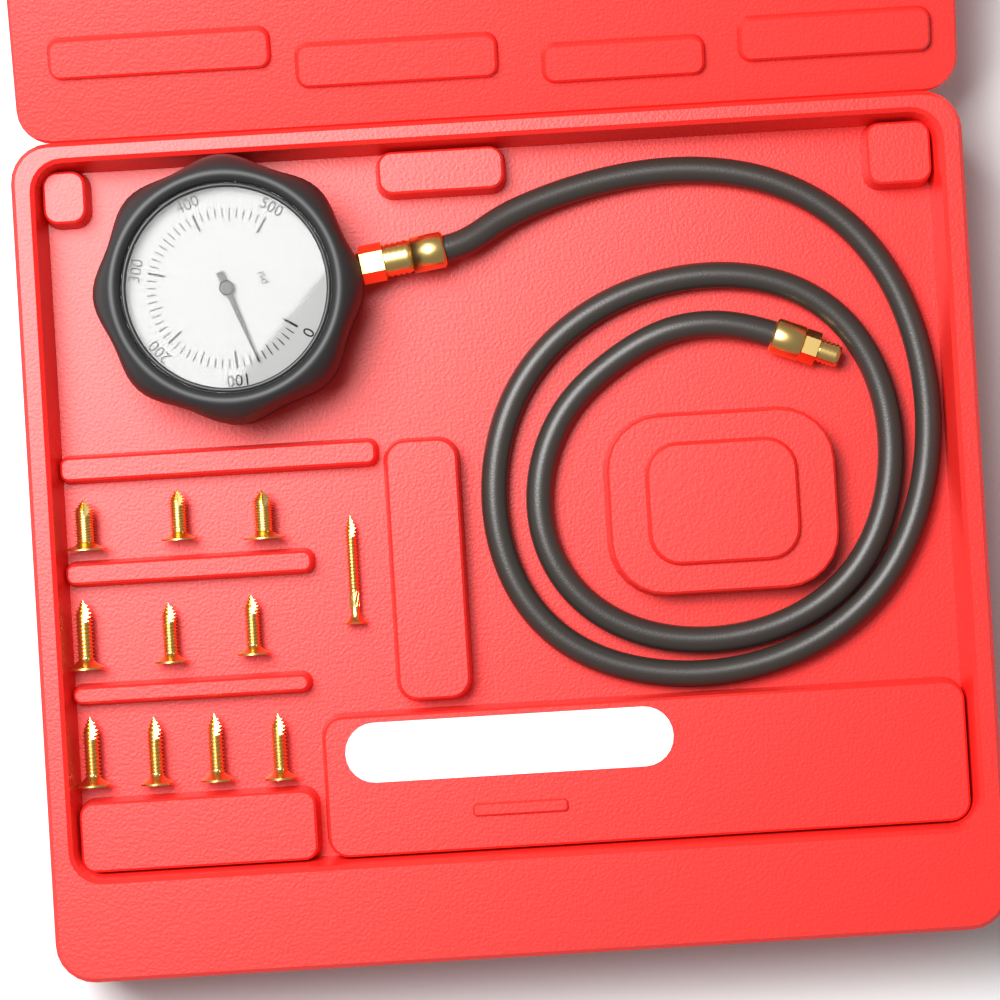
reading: 70 psi
